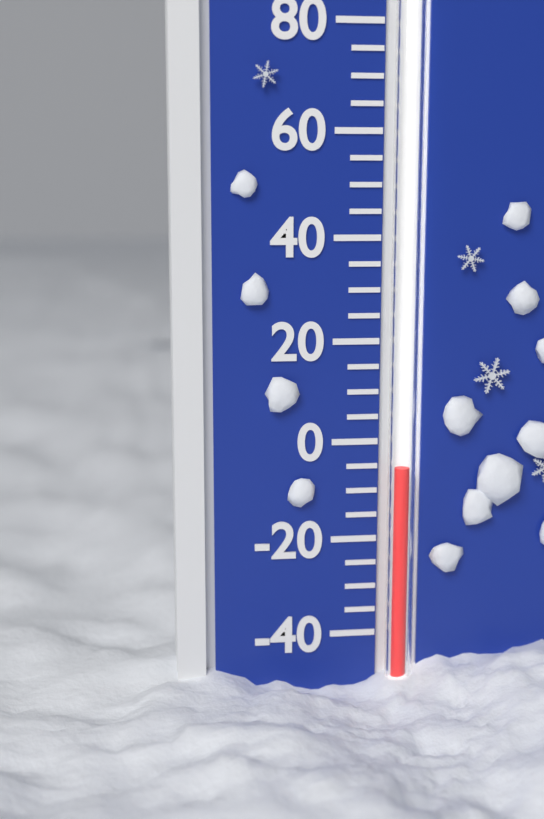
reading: -5 °F
